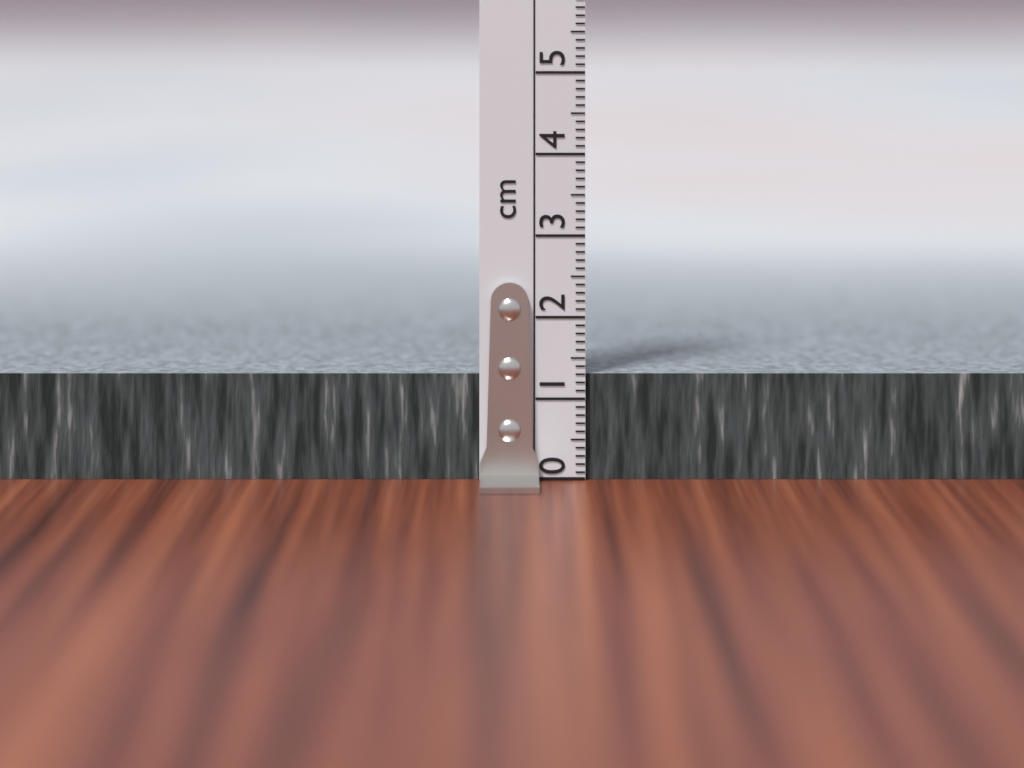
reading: 1.3 cm
